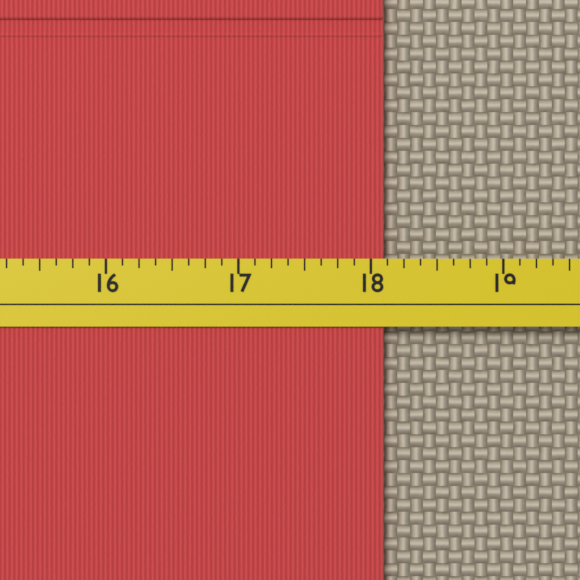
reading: 18.100 (no unit)
